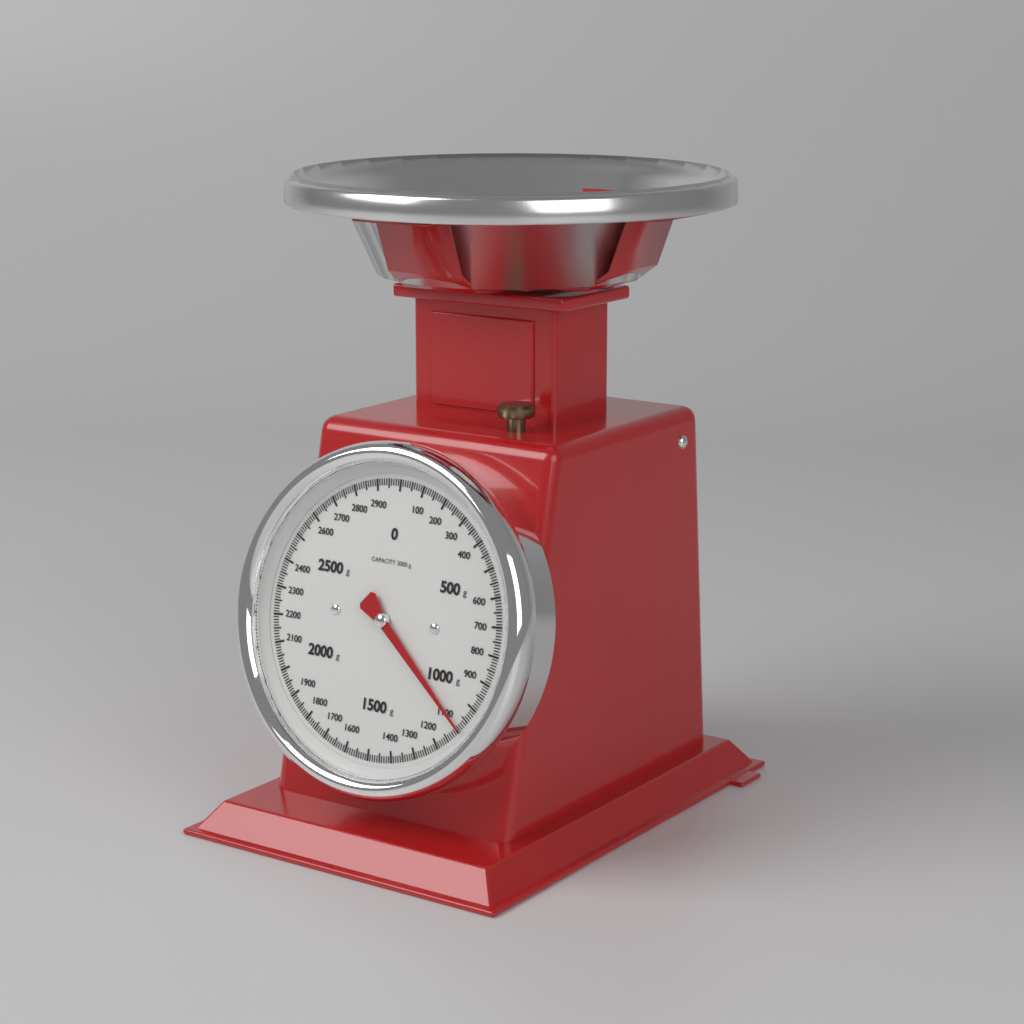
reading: 1090 g
